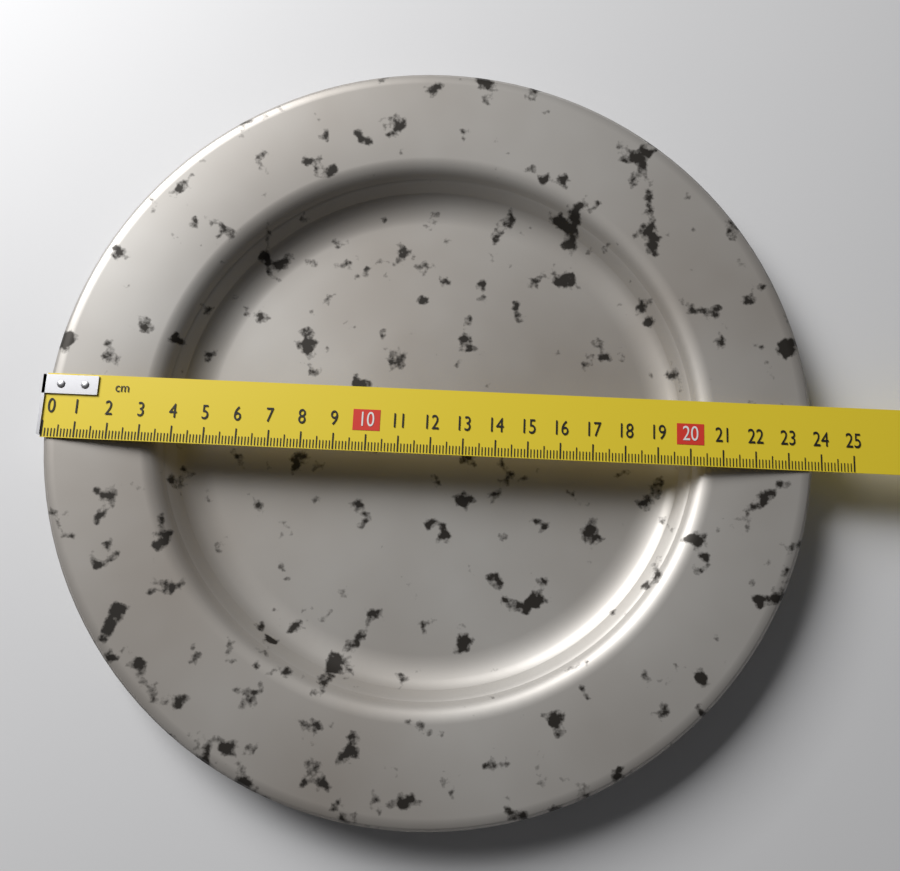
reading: 23.8 cm
